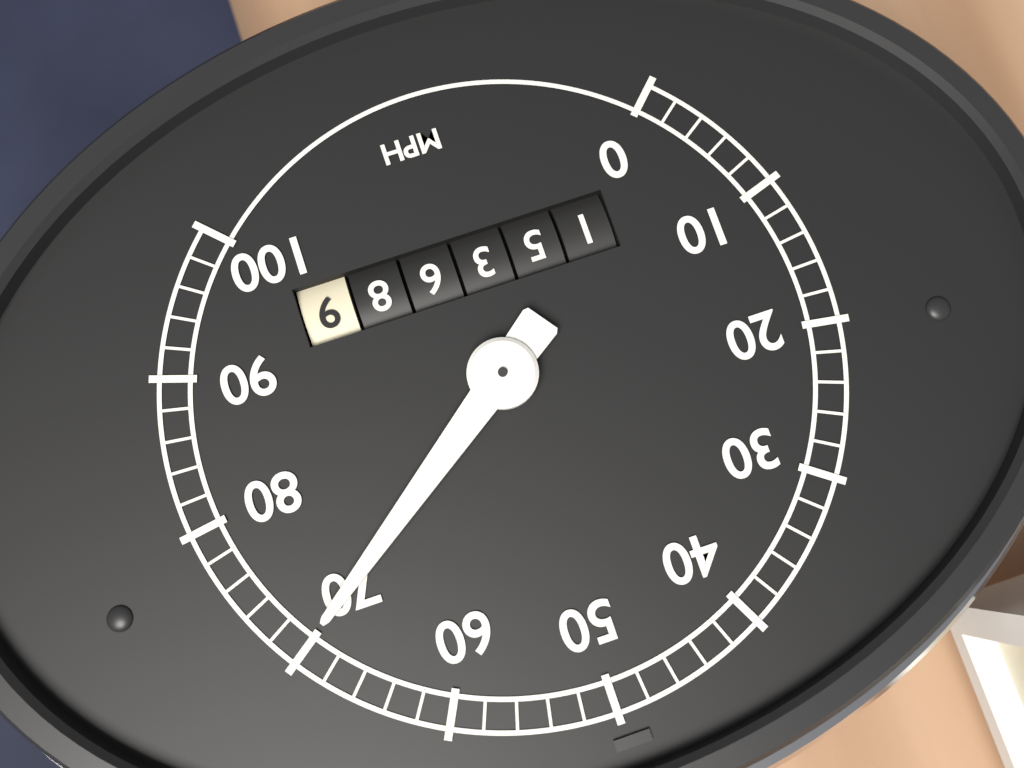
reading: 70 mph
